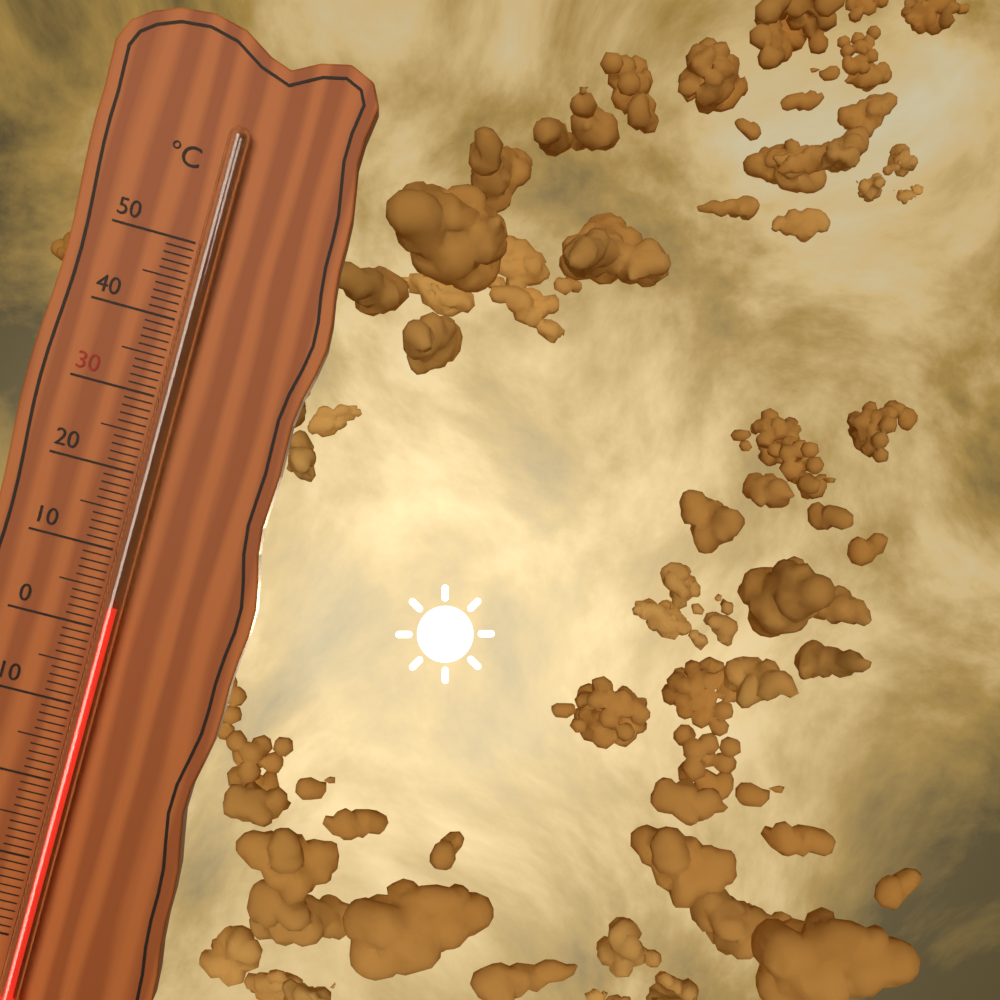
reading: 3 °C
